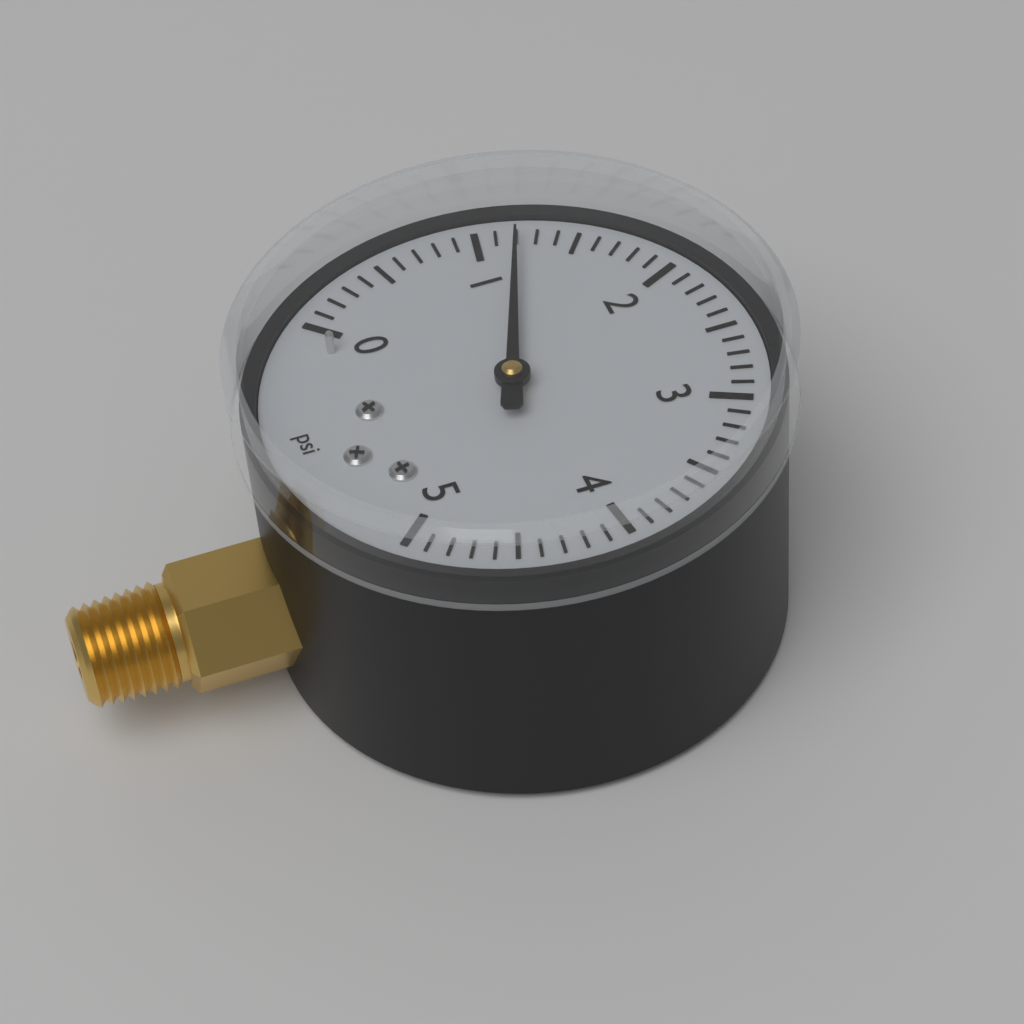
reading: 1.2 psi
